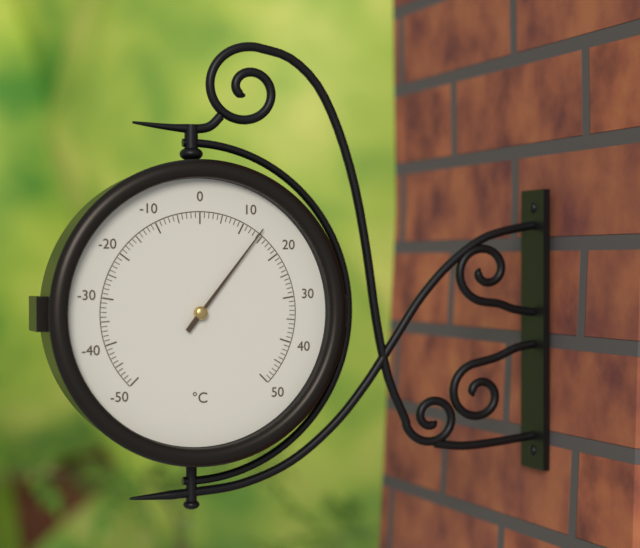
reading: 14 °C
